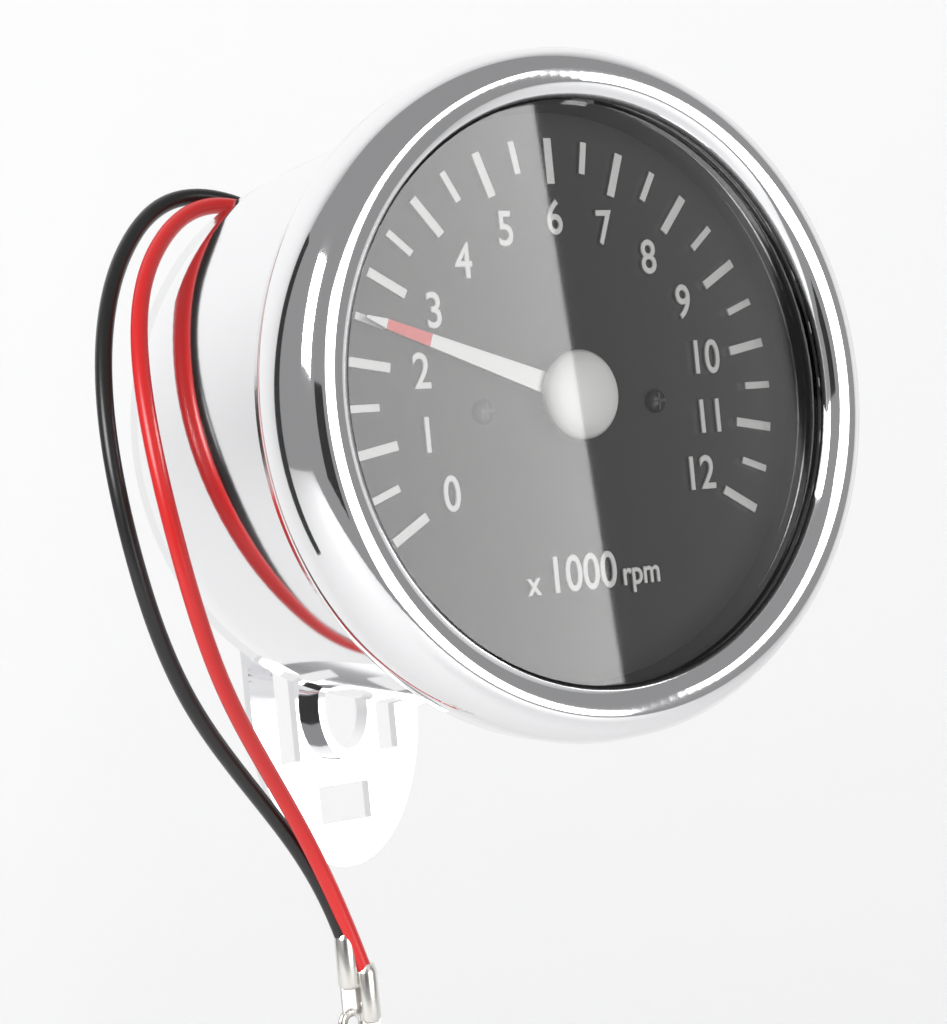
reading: 2.5 x1000 rpm
